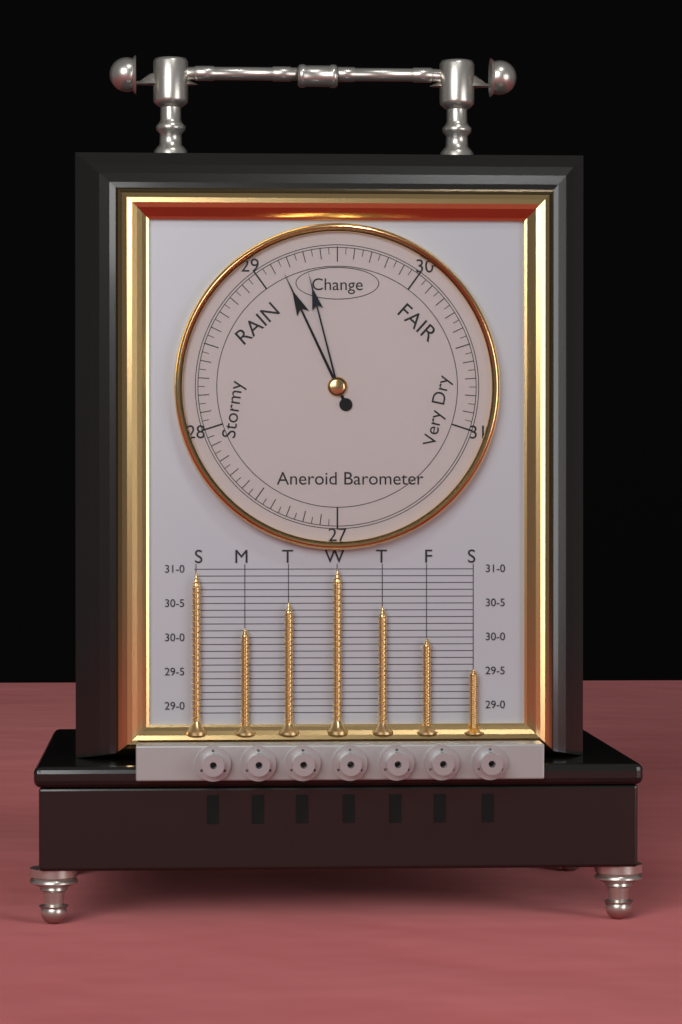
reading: 29.15 (no unit)
